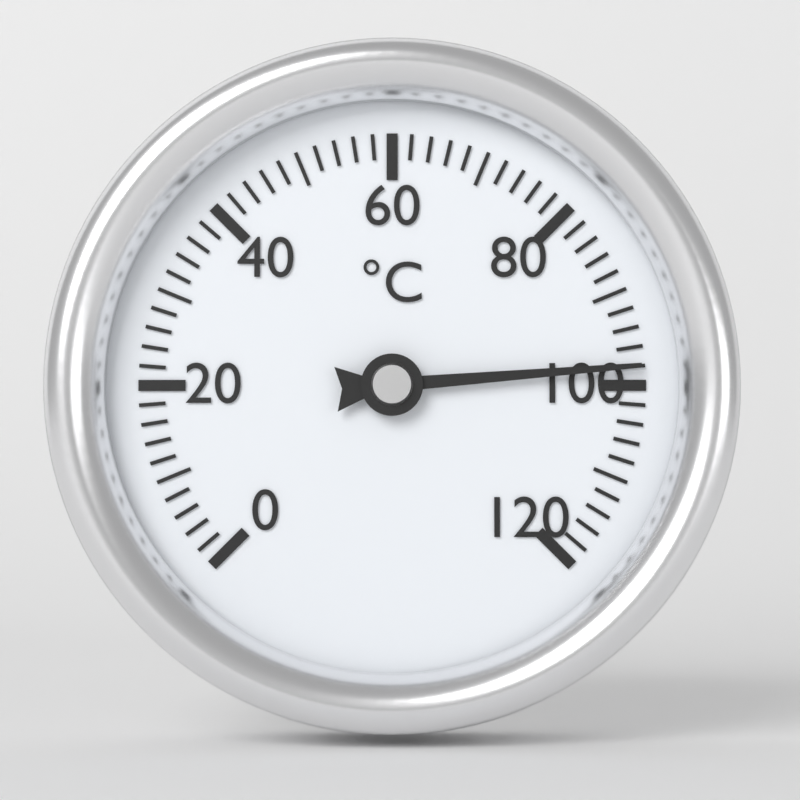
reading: 98 °C
